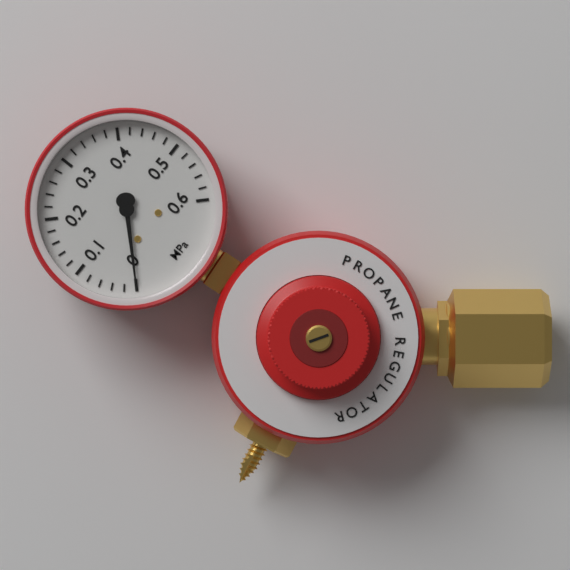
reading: 0.00 MPa
